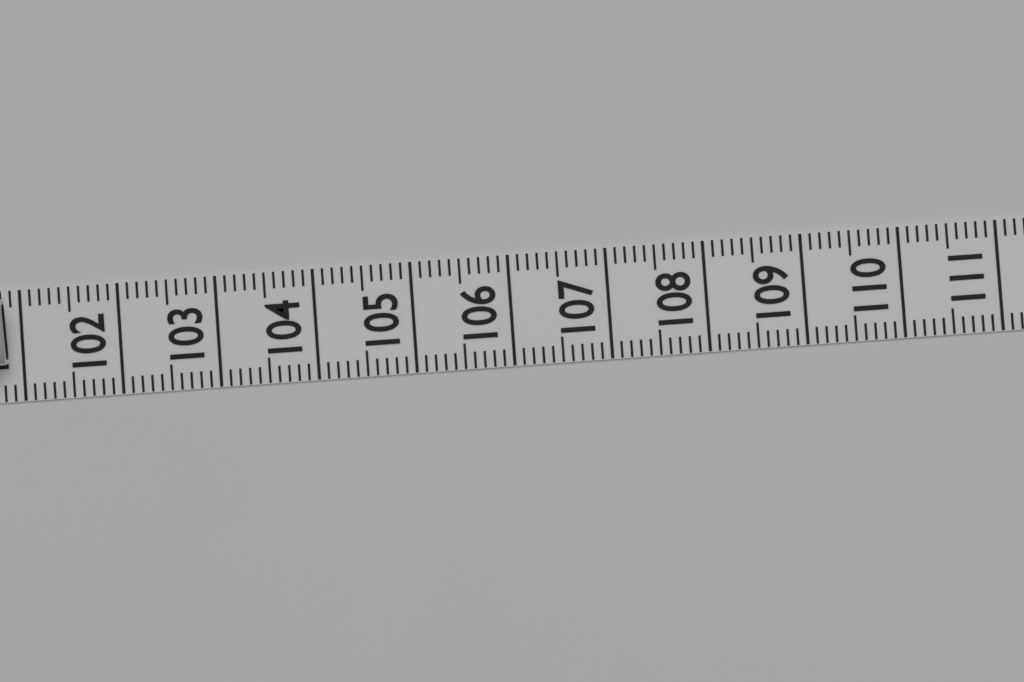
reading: 100.9 (no unit)
